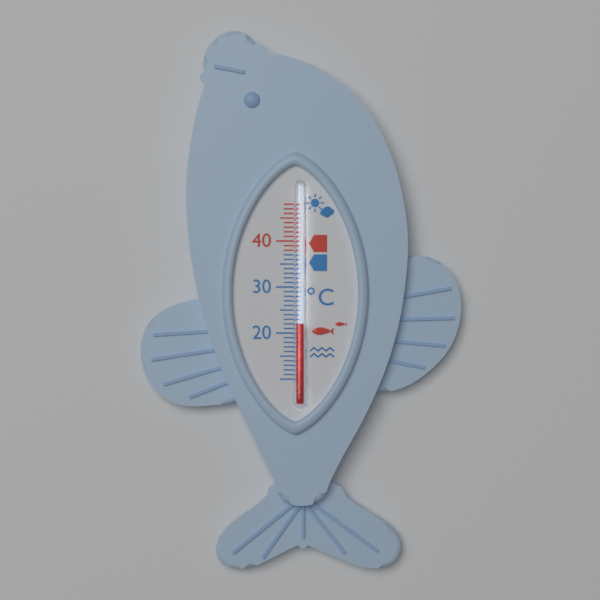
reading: 22 °C
